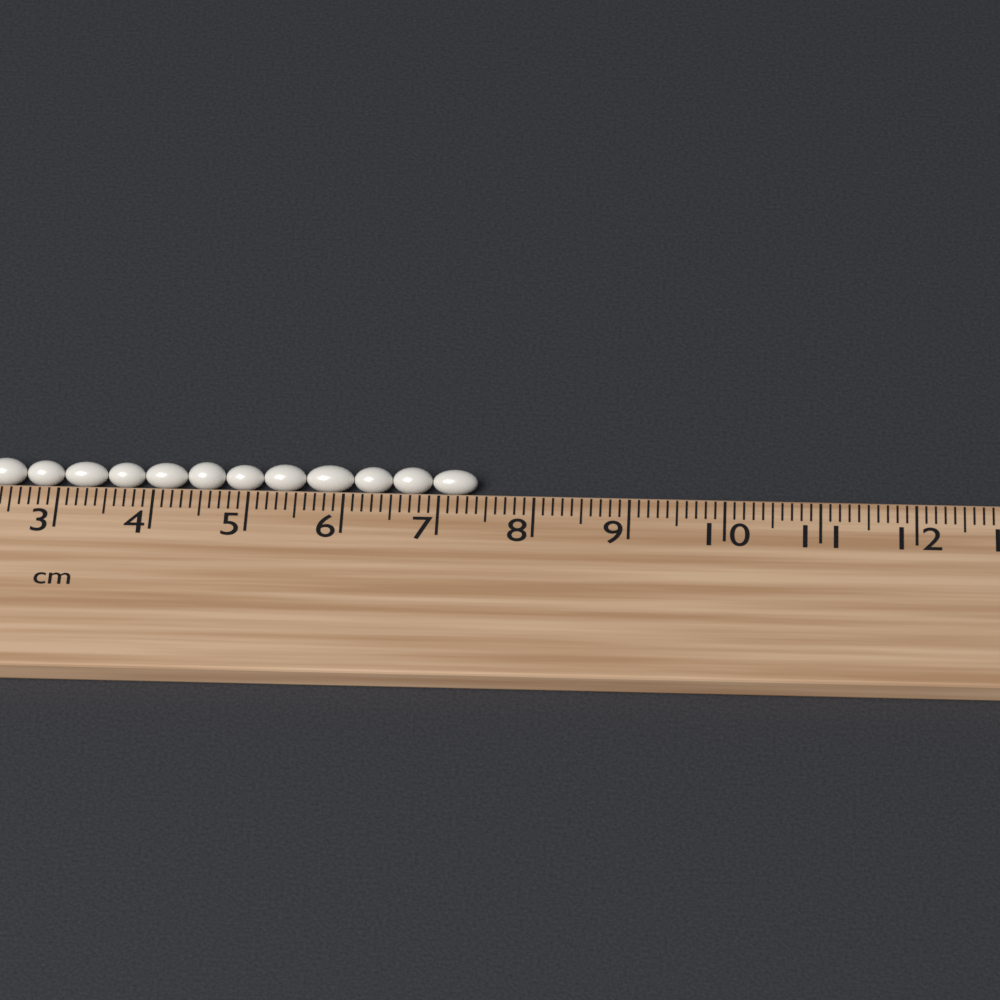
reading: 7.4 cm
